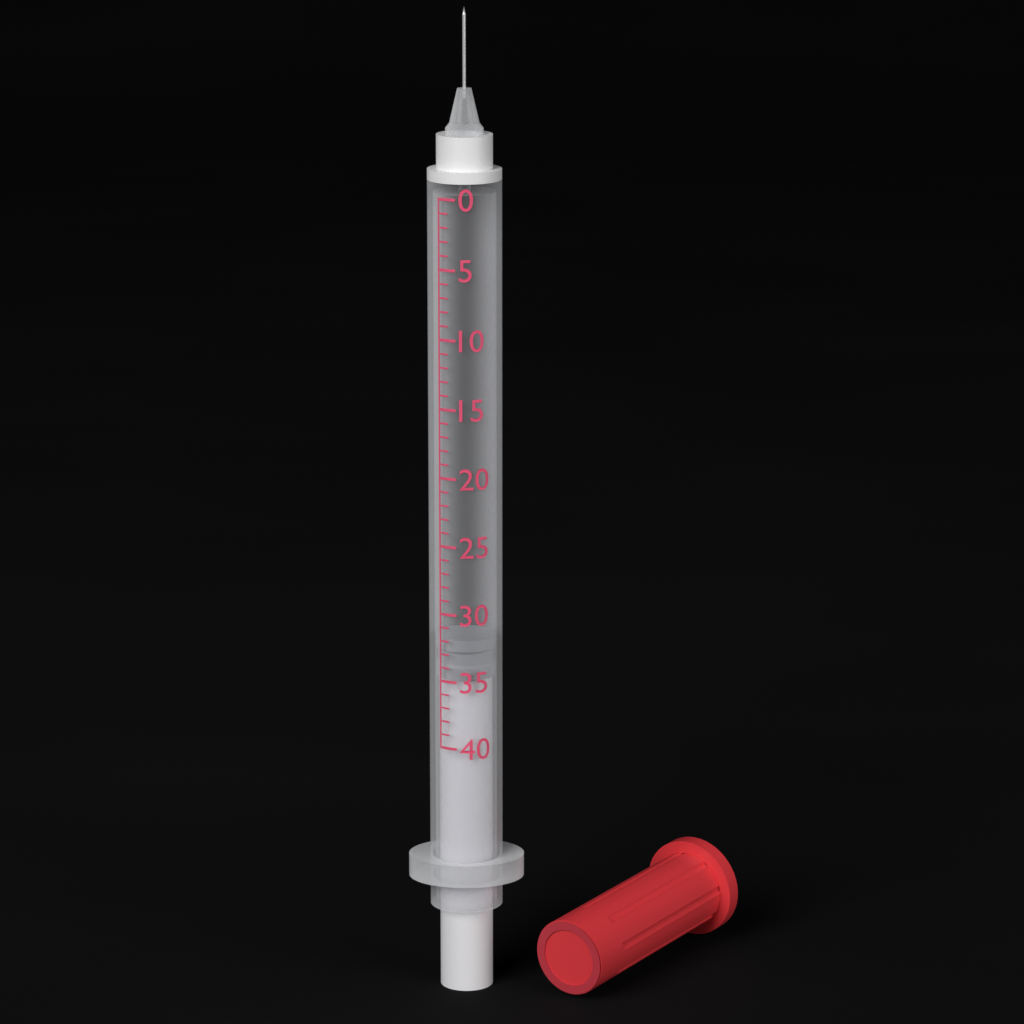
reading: 32 (no unit)
